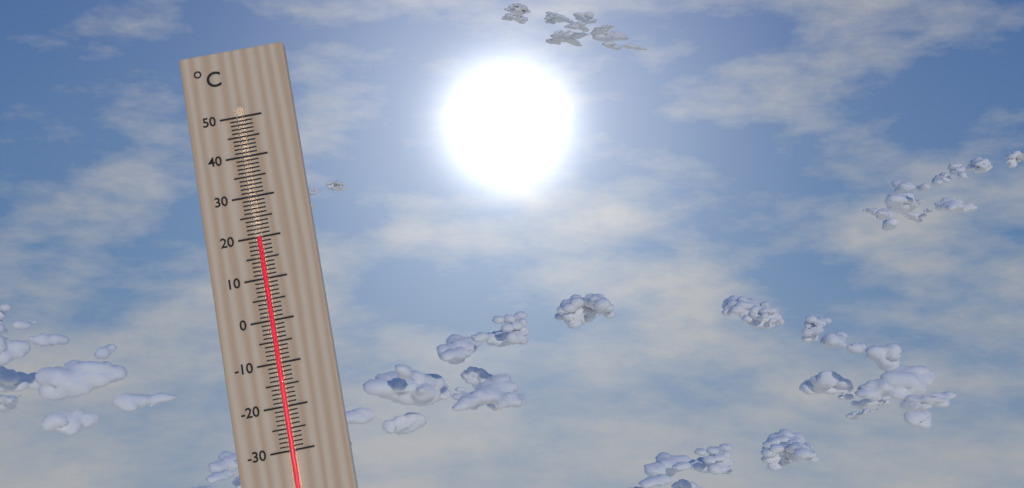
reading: 20 °C
